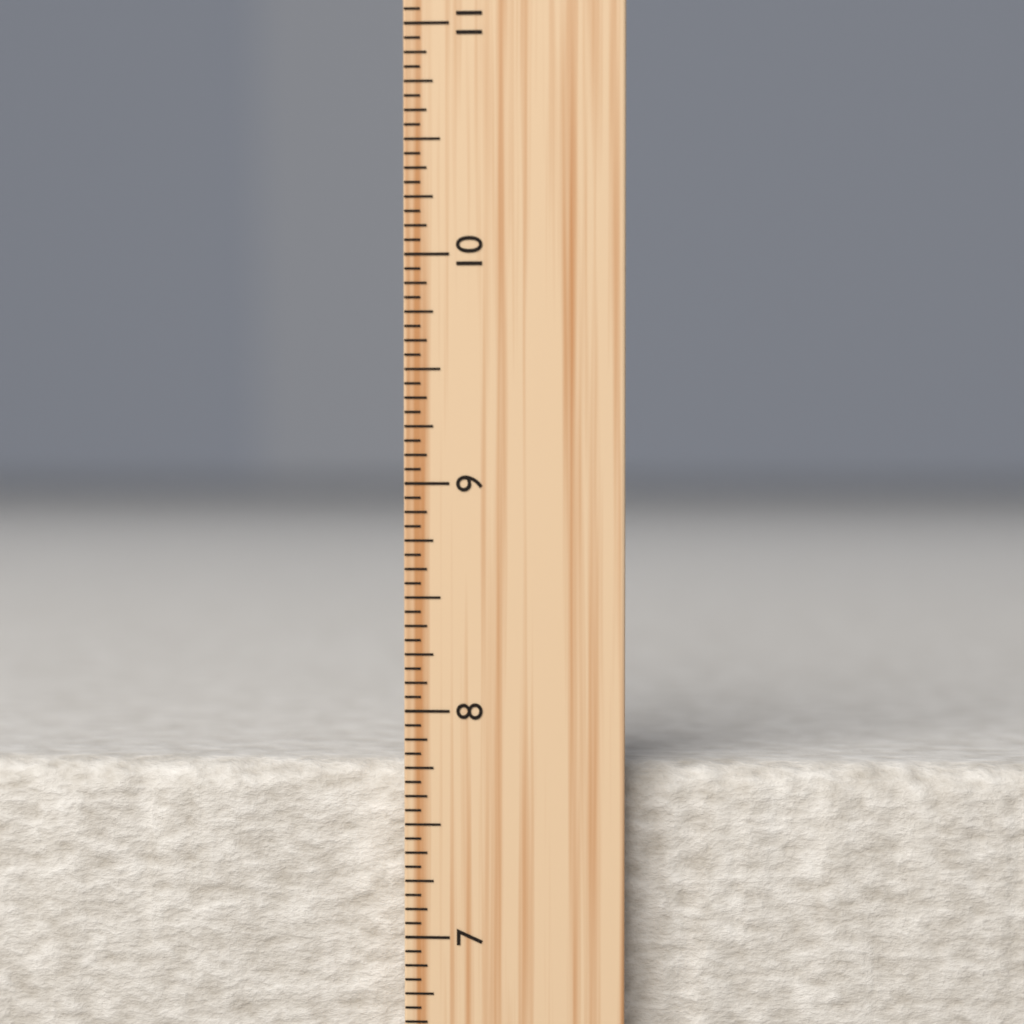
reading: 7.7500 inch
